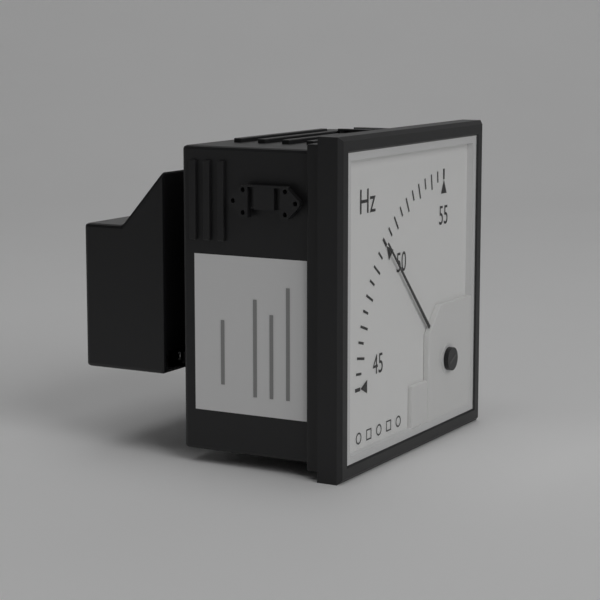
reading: 50.0 Hz
